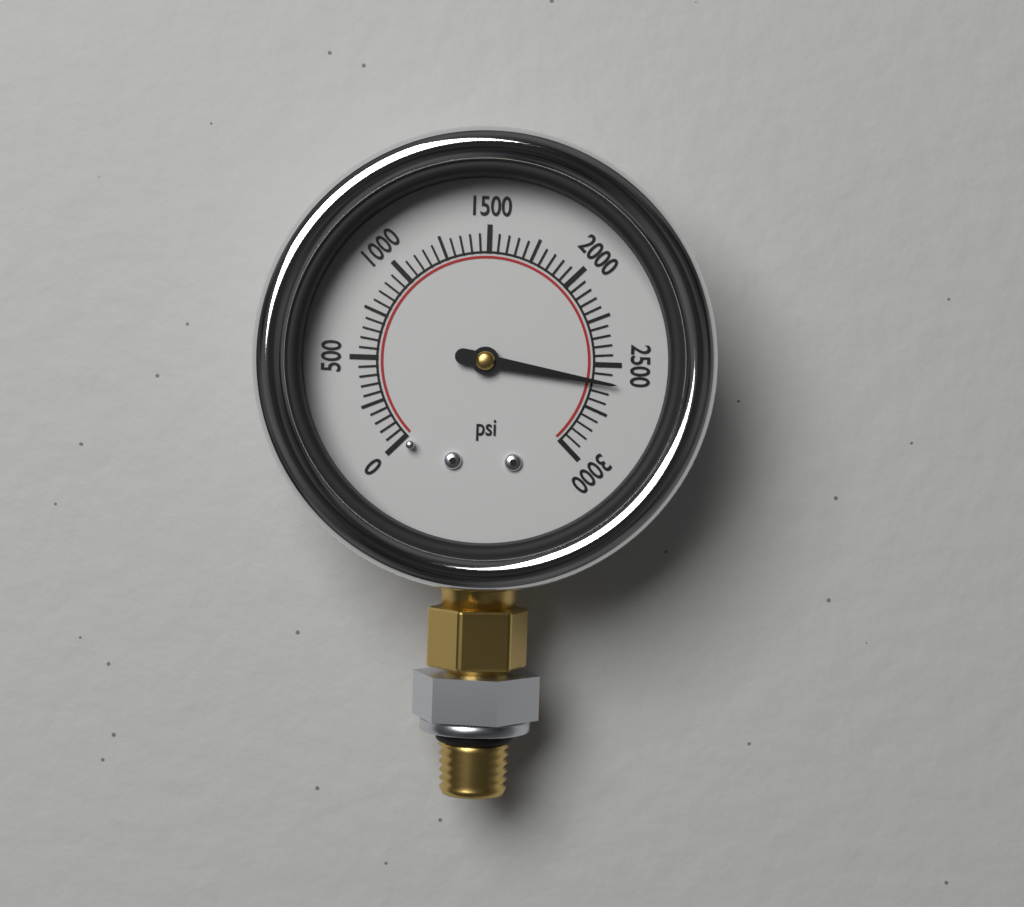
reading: 2600 psi
